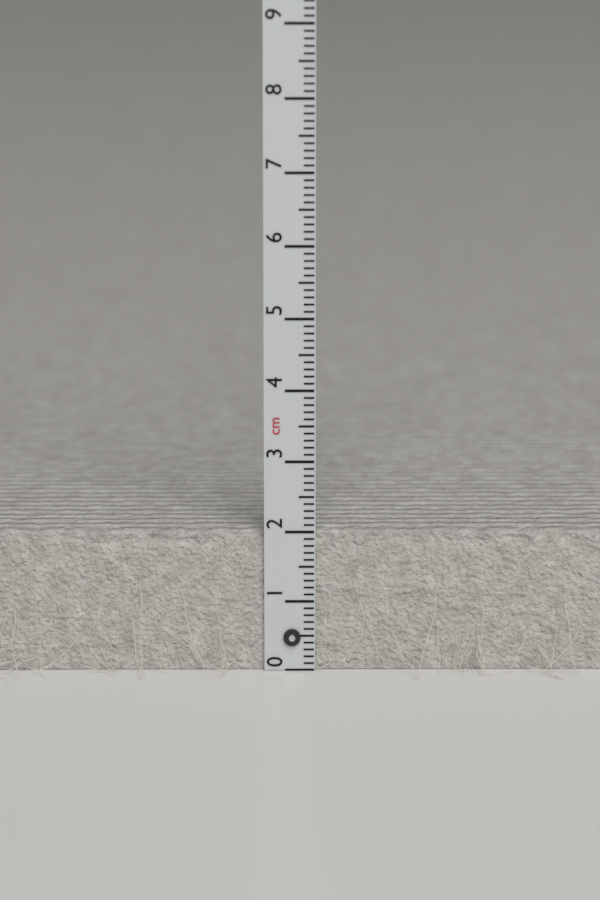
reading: 2.0 cm
